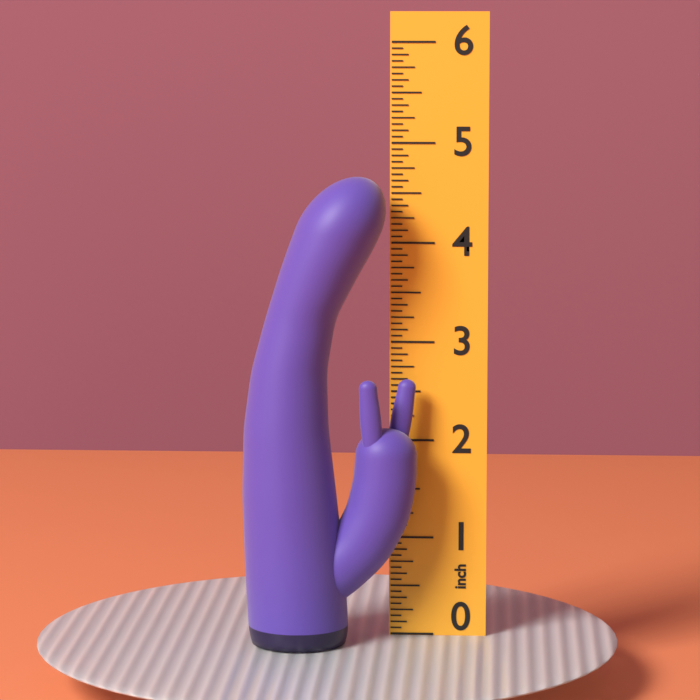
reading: 4.6875 inch
